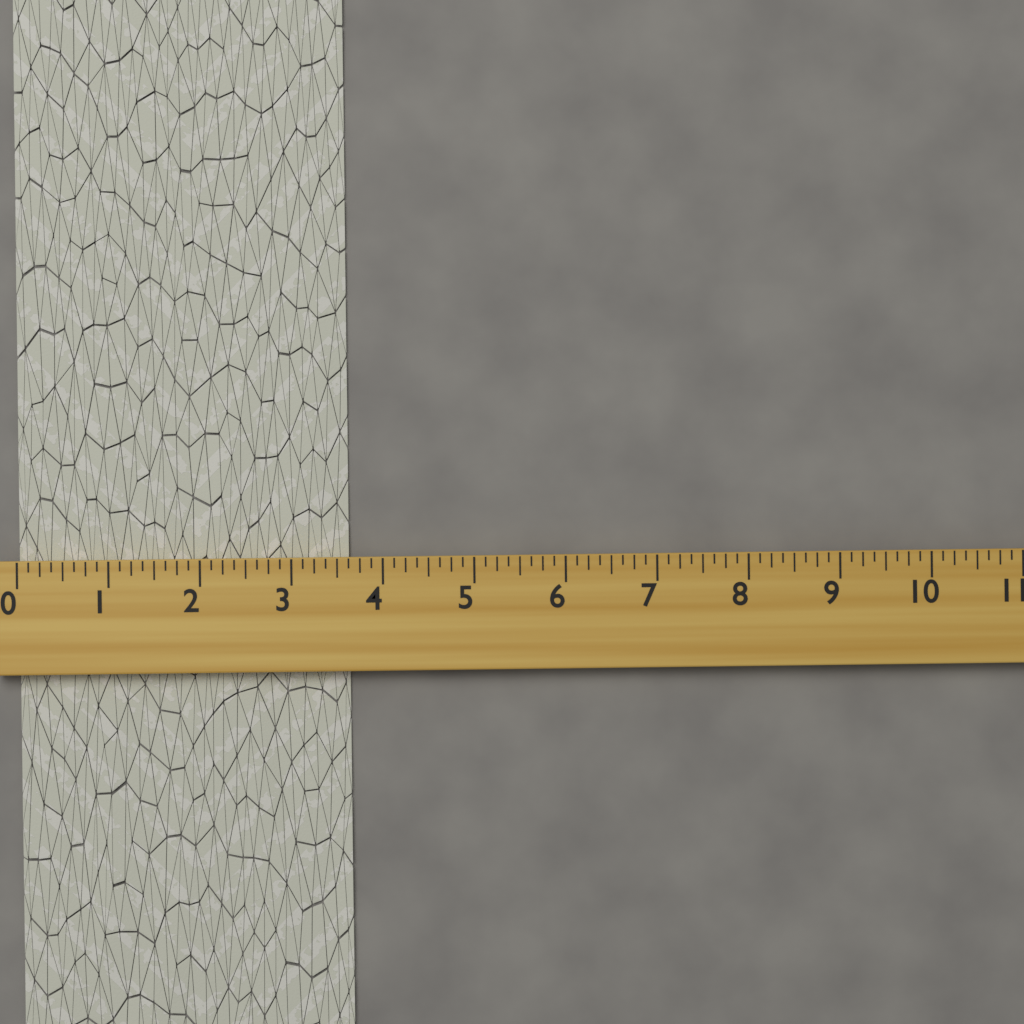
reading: 3.625 (no unit)
